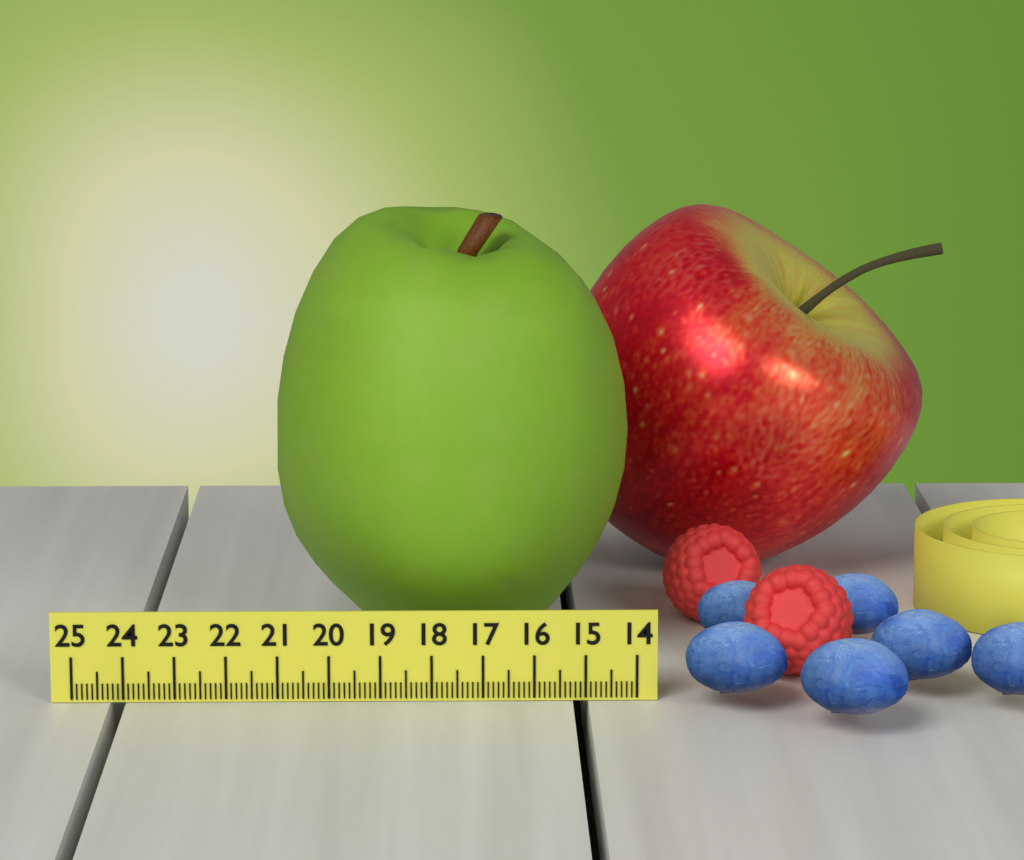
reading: 21.2 (no unit)
